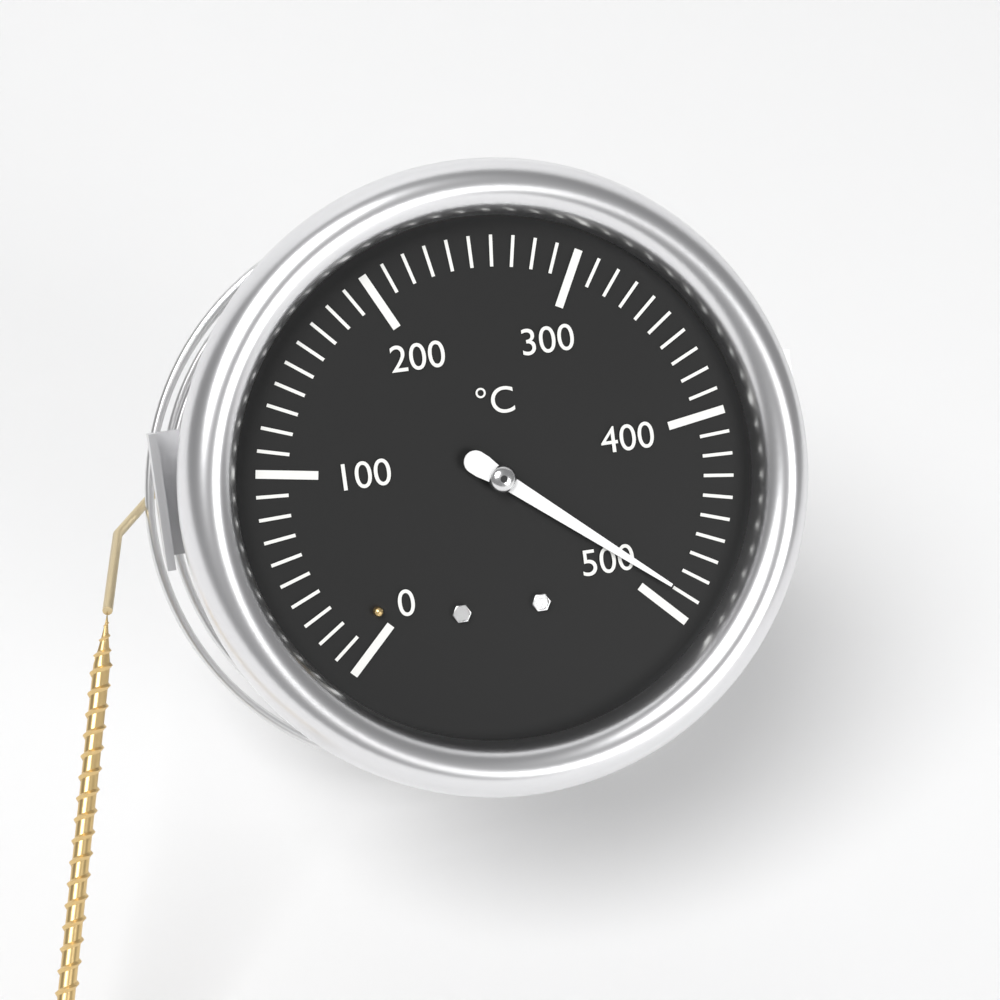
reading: 490 °C
